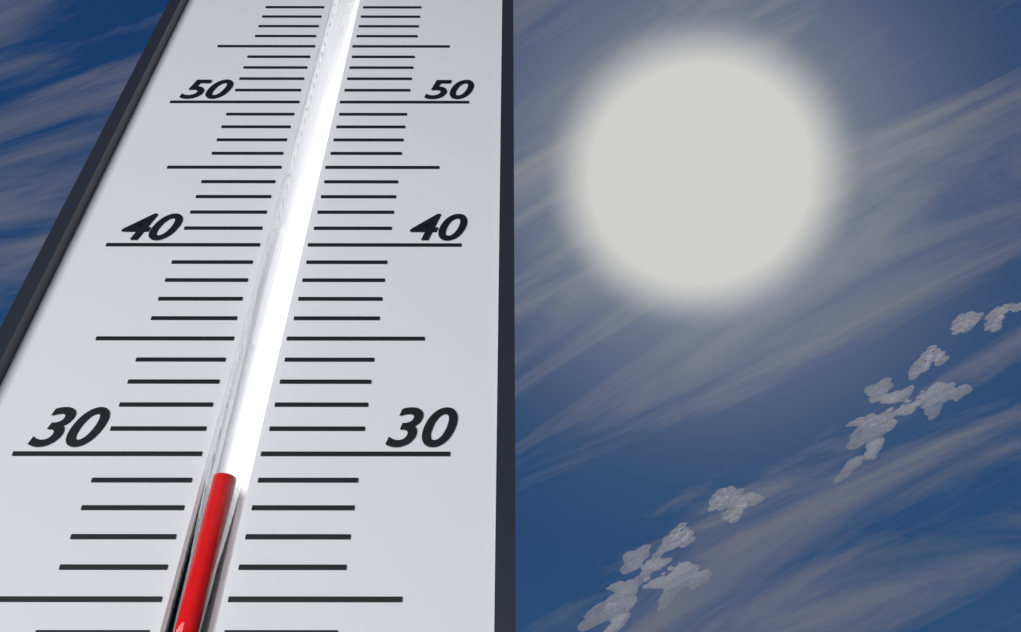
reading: 29 (no unit)
